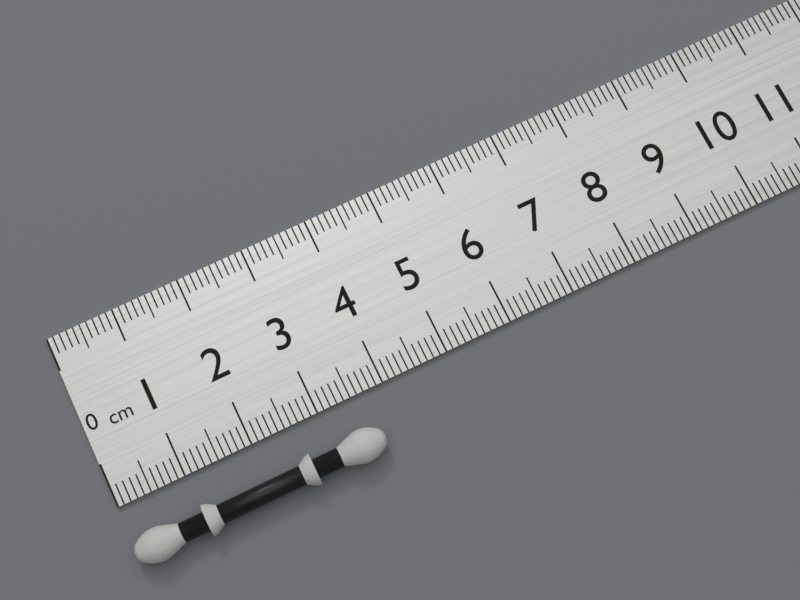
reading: 3.7 cm
